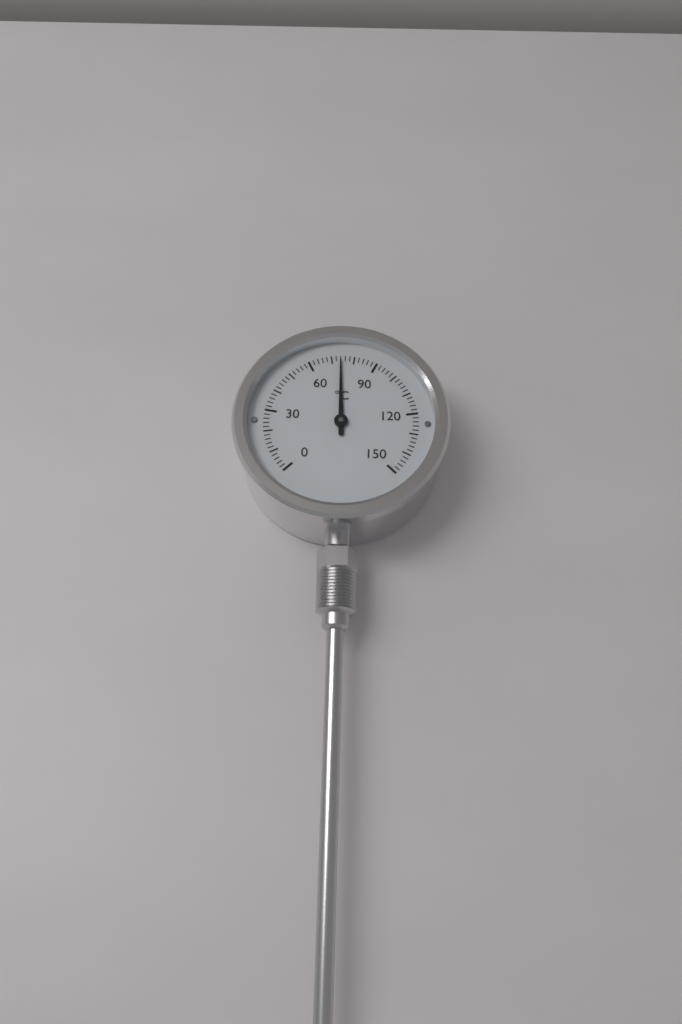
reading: 74 °C
